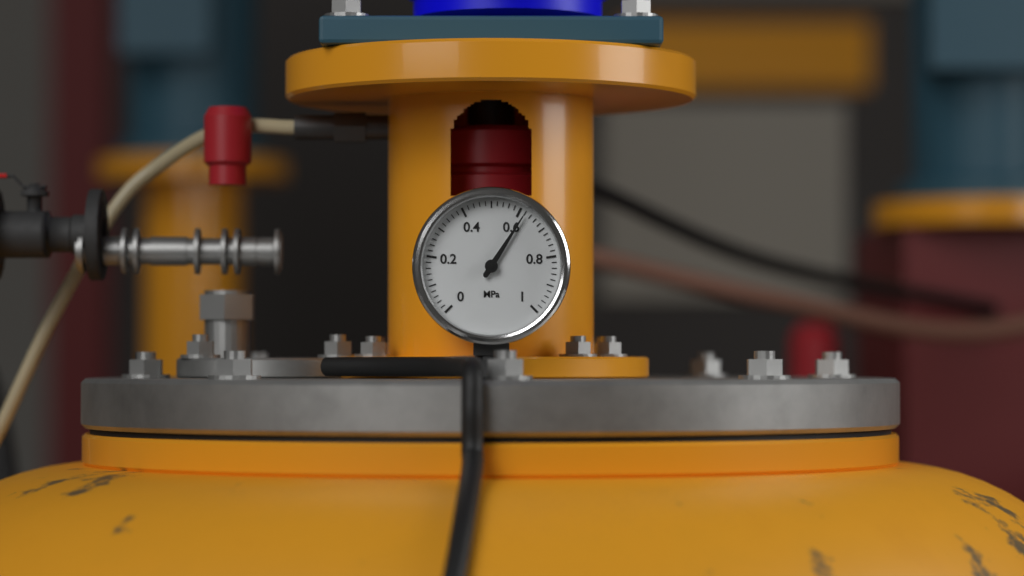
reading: 0.62 MPa
